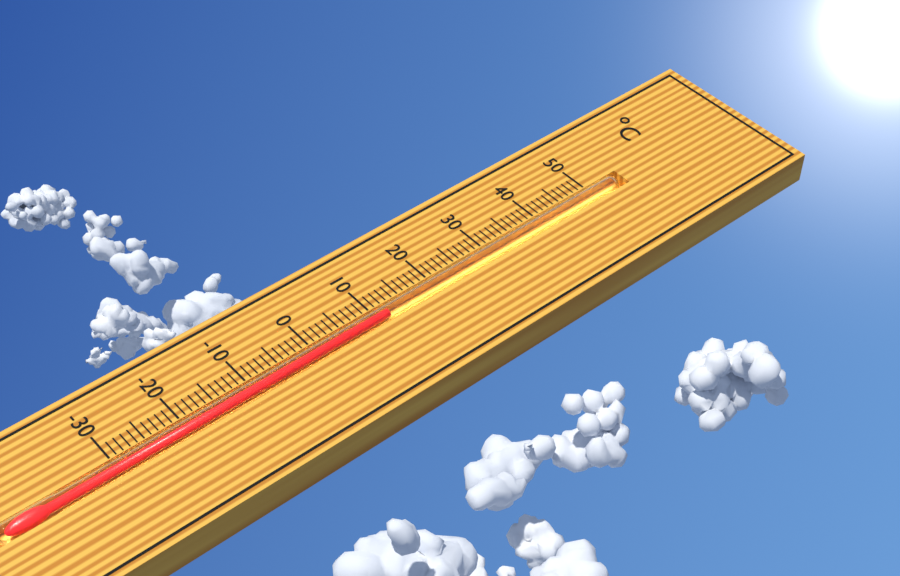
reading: 12 °C
